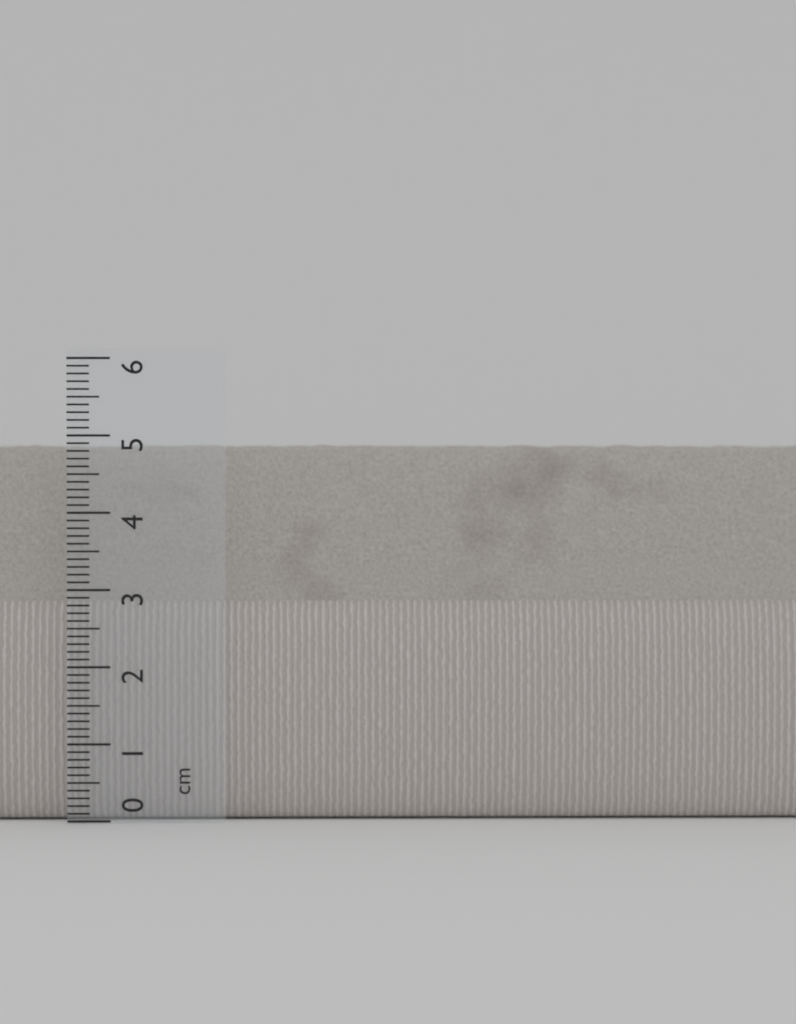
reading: 4.9 cm
